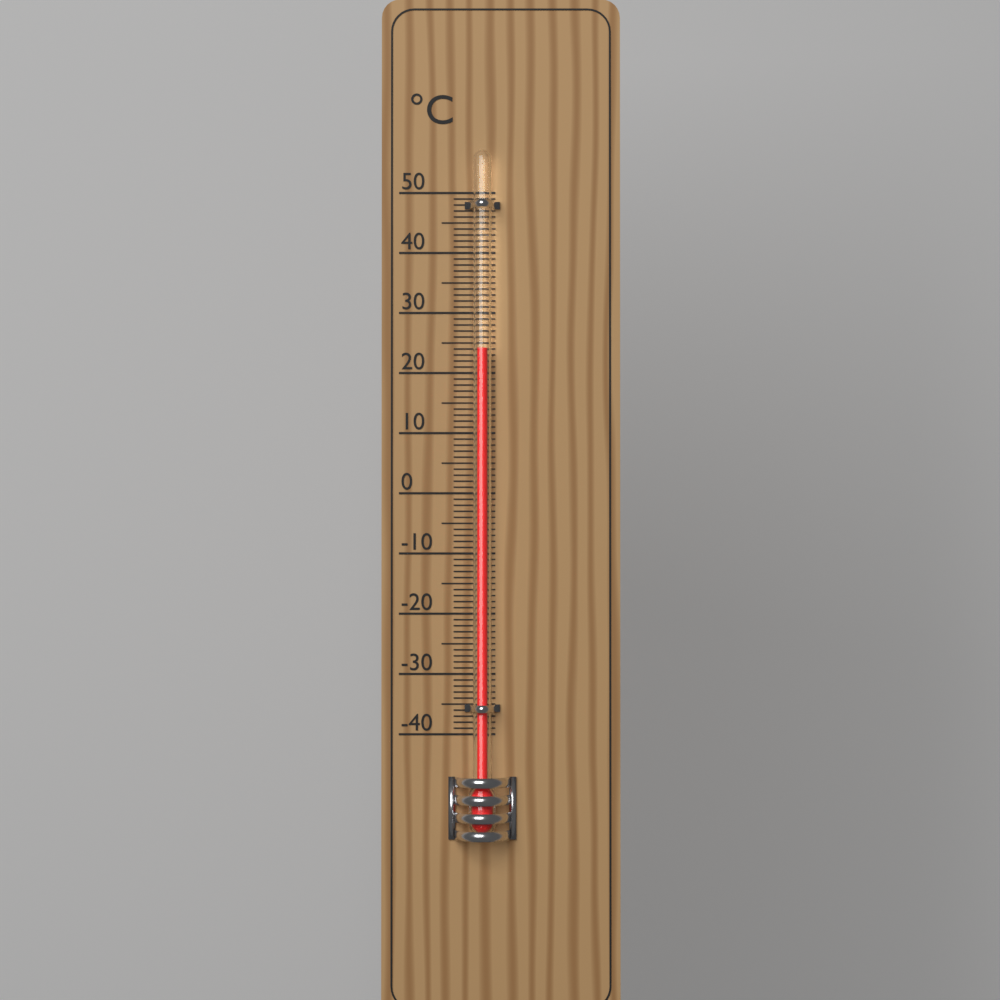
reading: 24 °C
